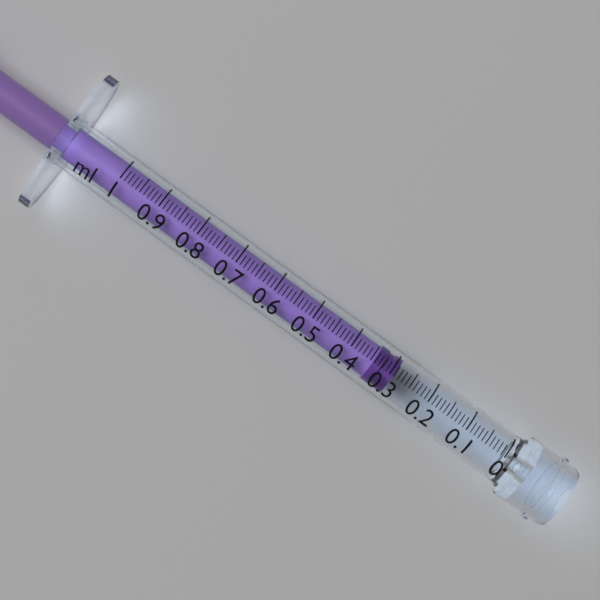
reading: 0.29 ml
